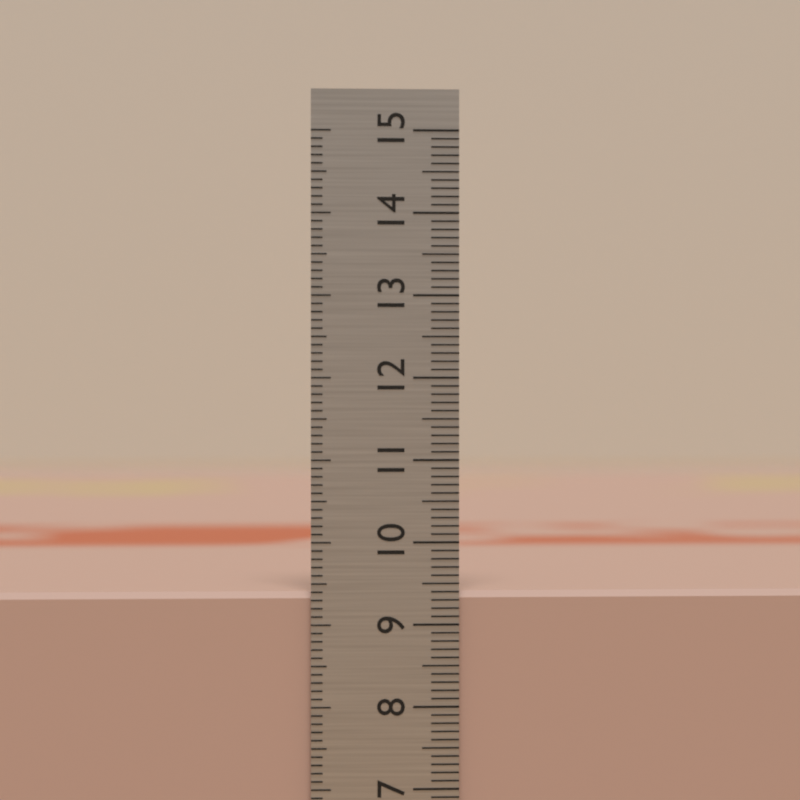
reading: 9.4 cm
